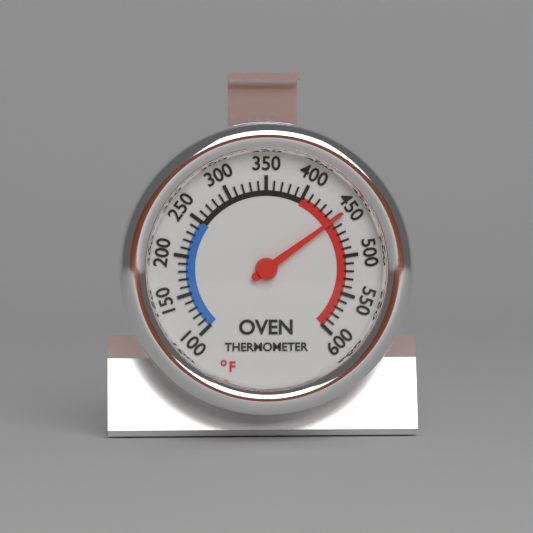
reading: 450 °F
